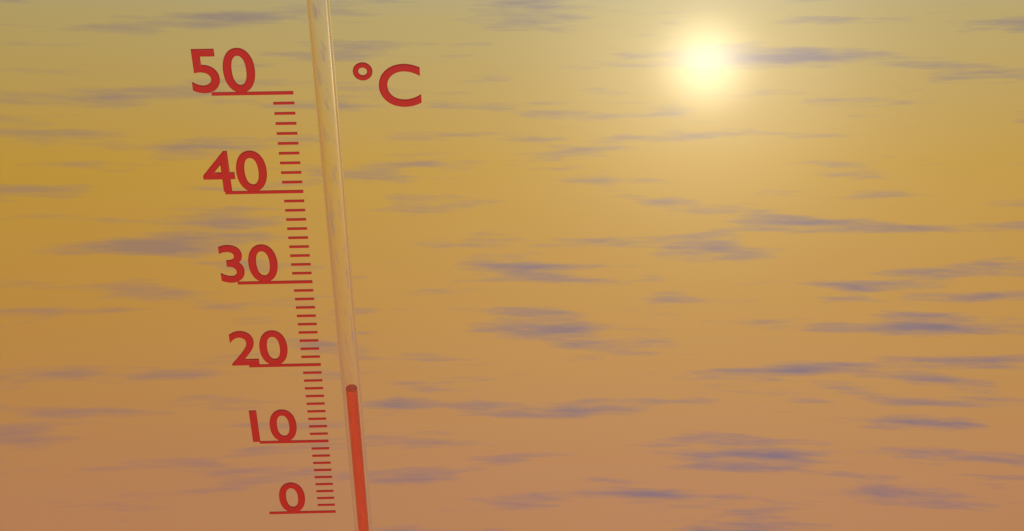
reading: 17 °C
